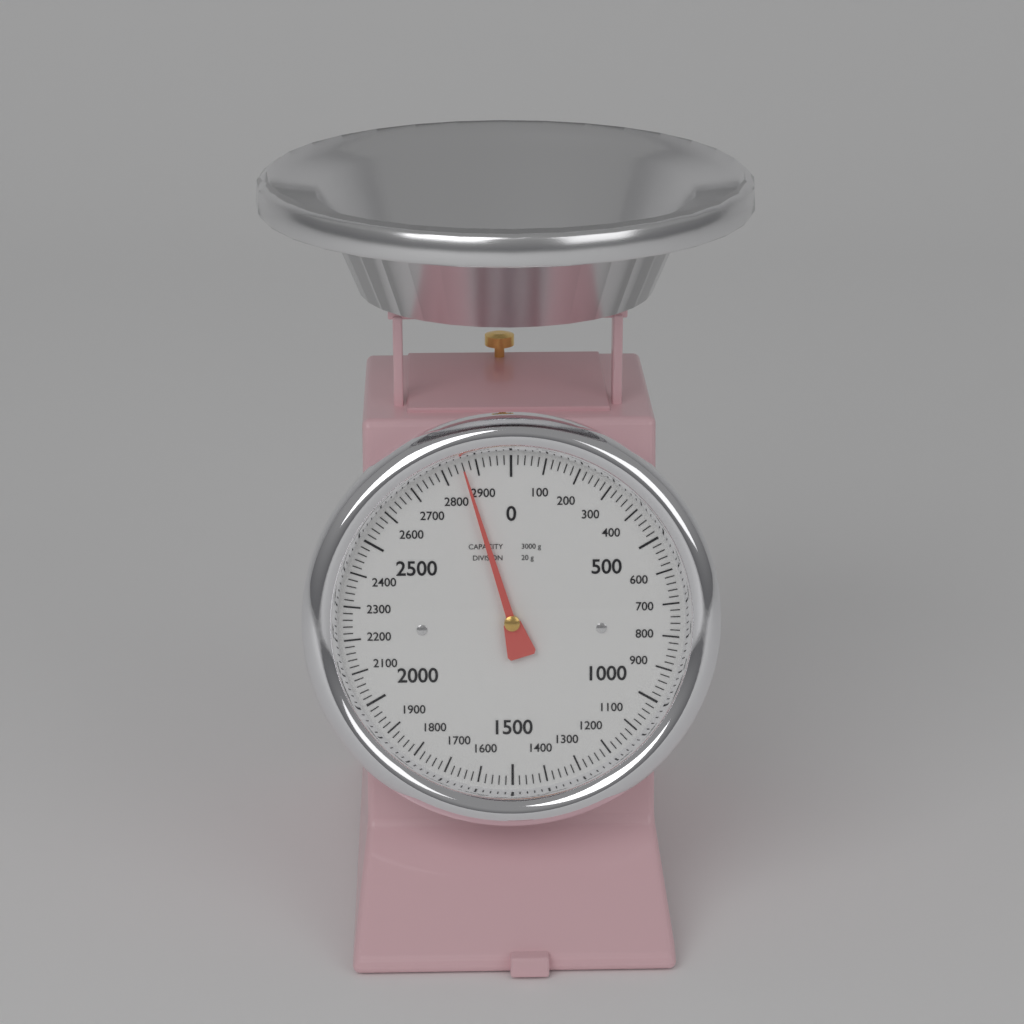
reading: 2860 g
